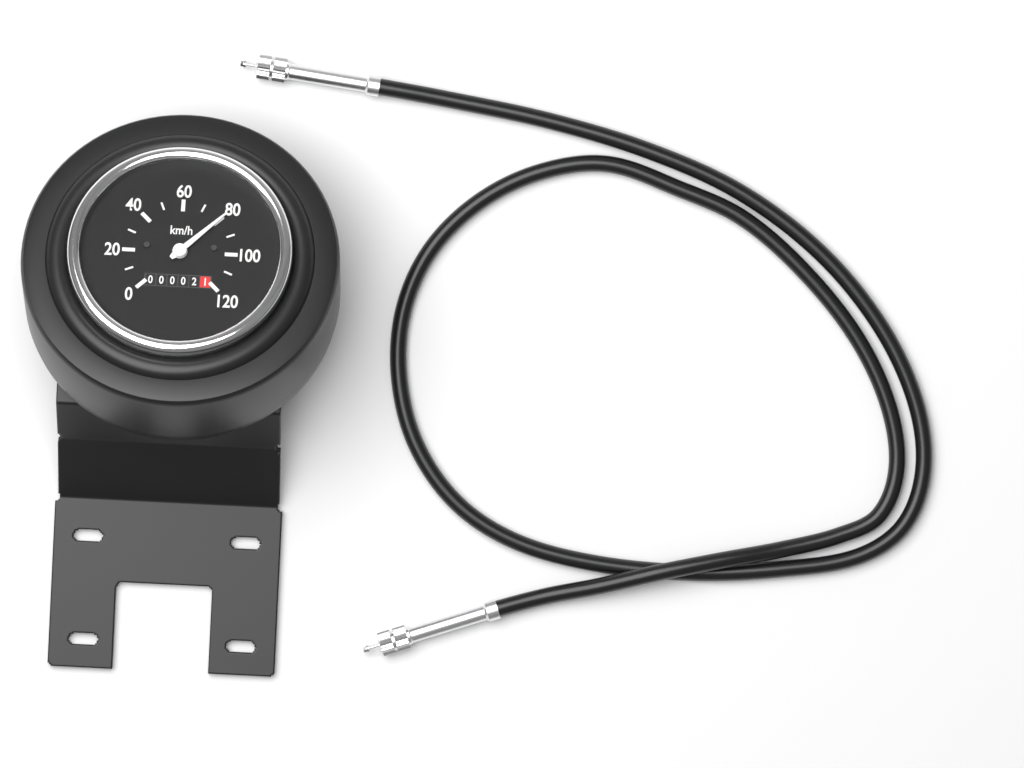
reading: 80 km/h
